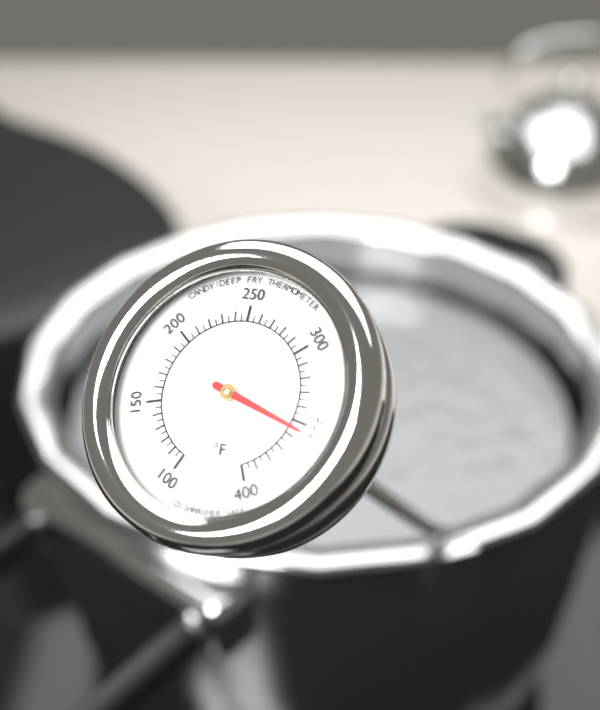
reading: 355 °F
